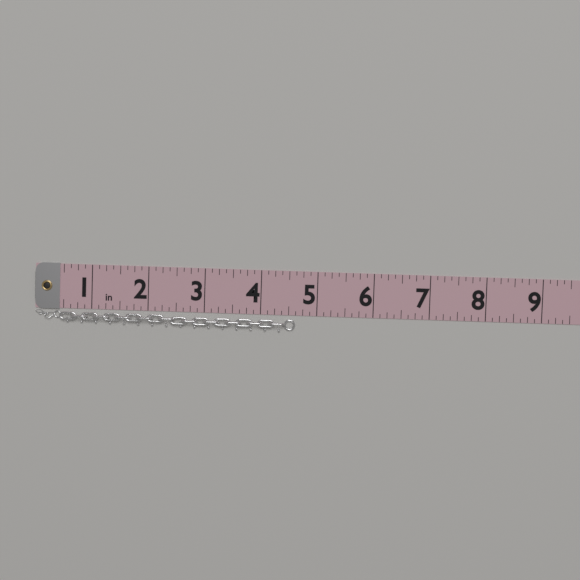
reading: 4.625 in
